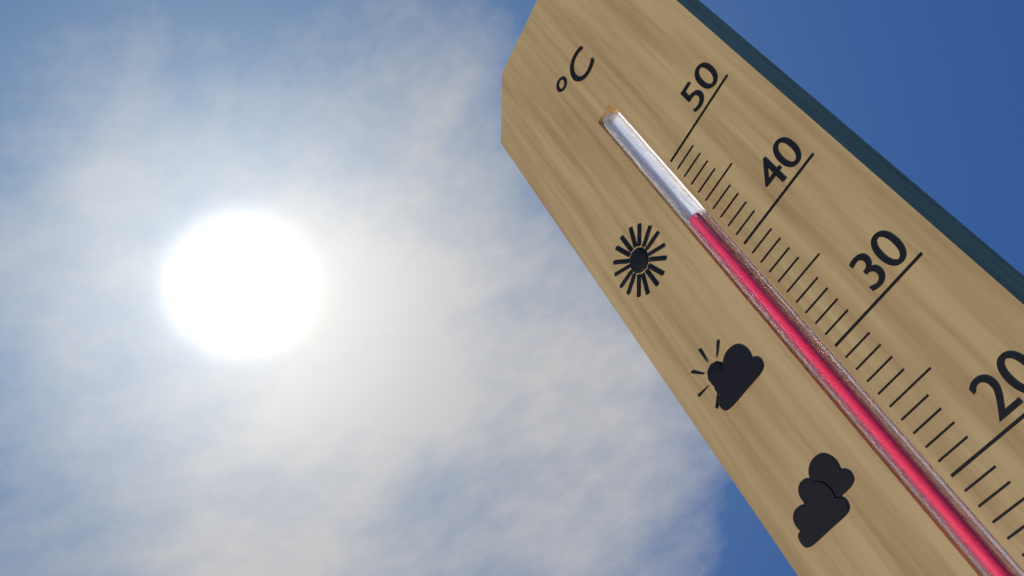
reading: 45 °C
